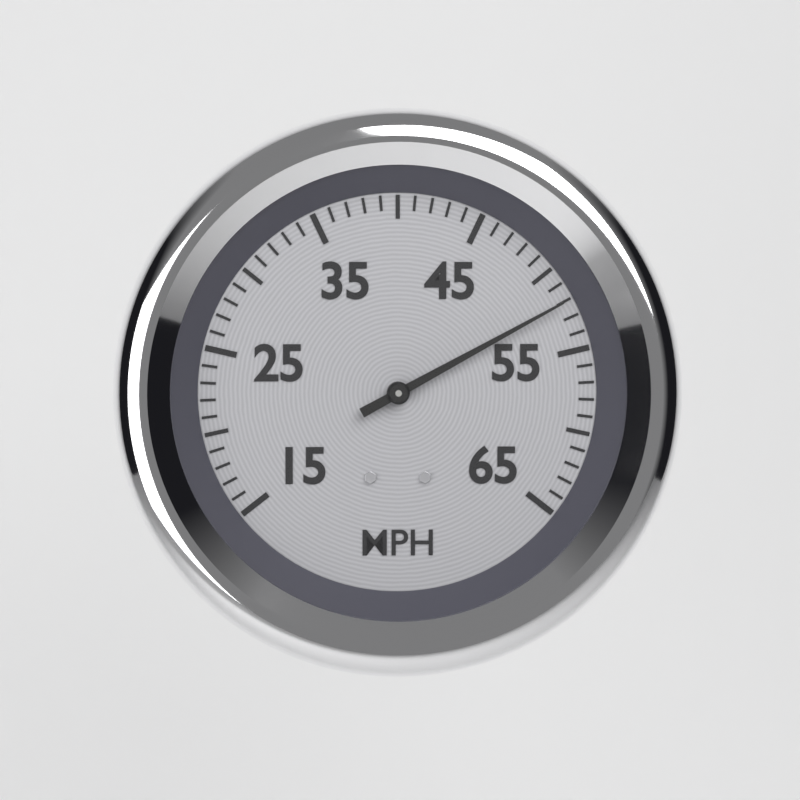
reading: 52 MPH
